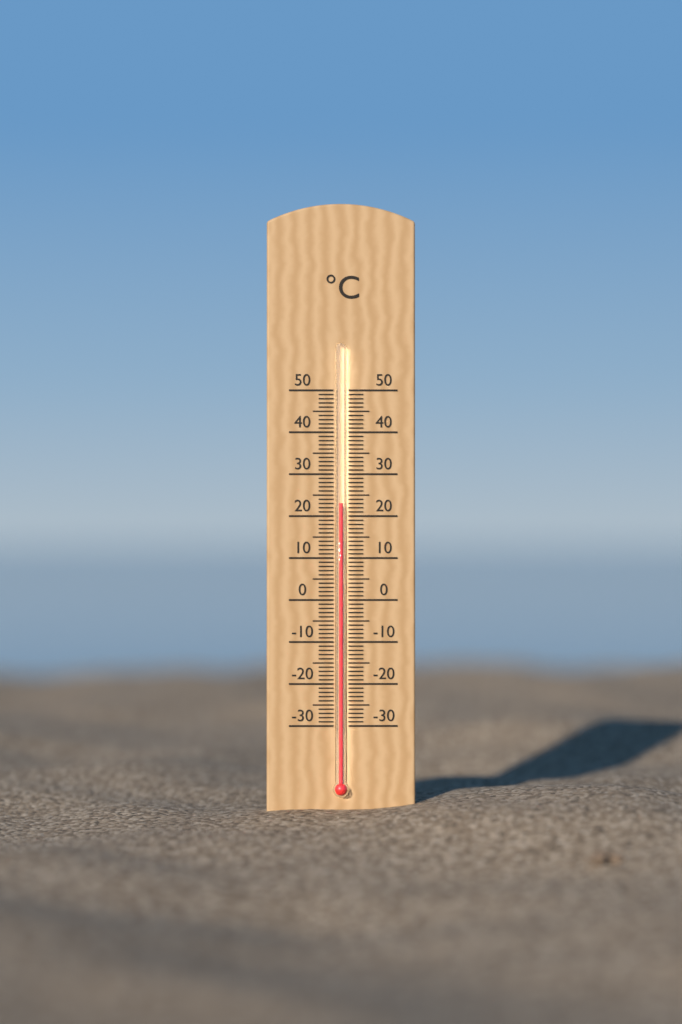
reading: 23 °C
